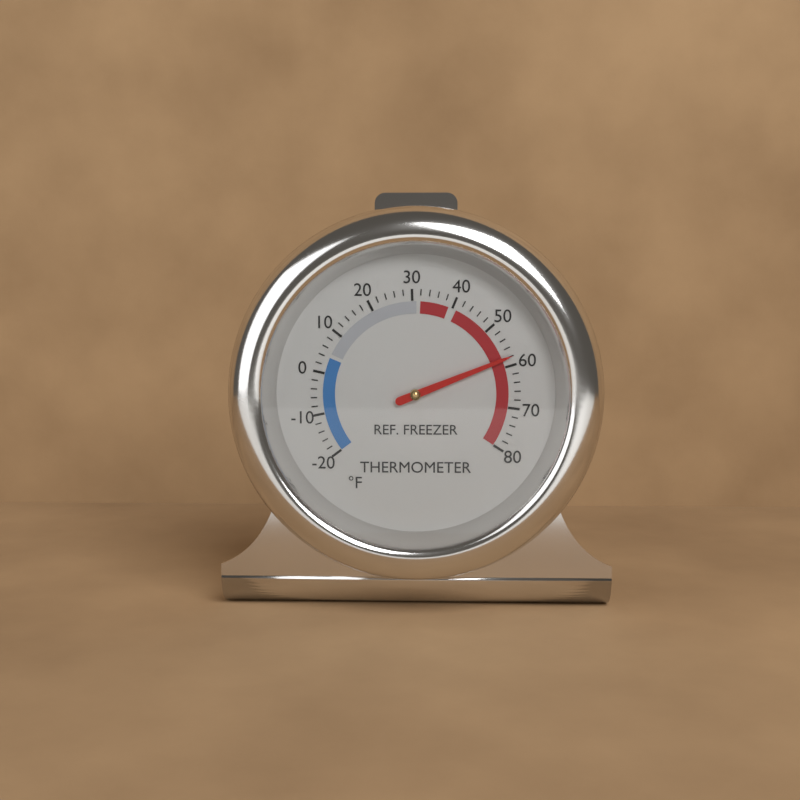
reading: 58 °F
